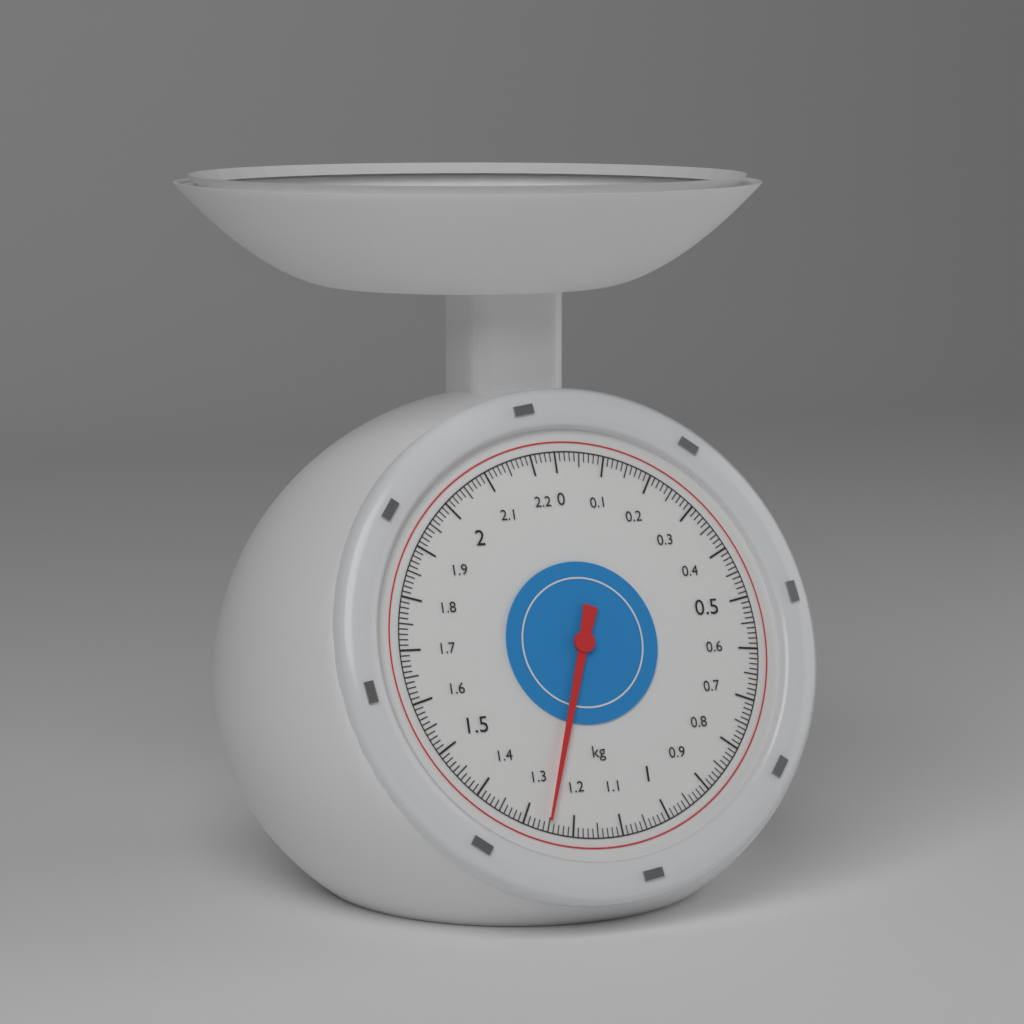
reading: 1.25 kg
